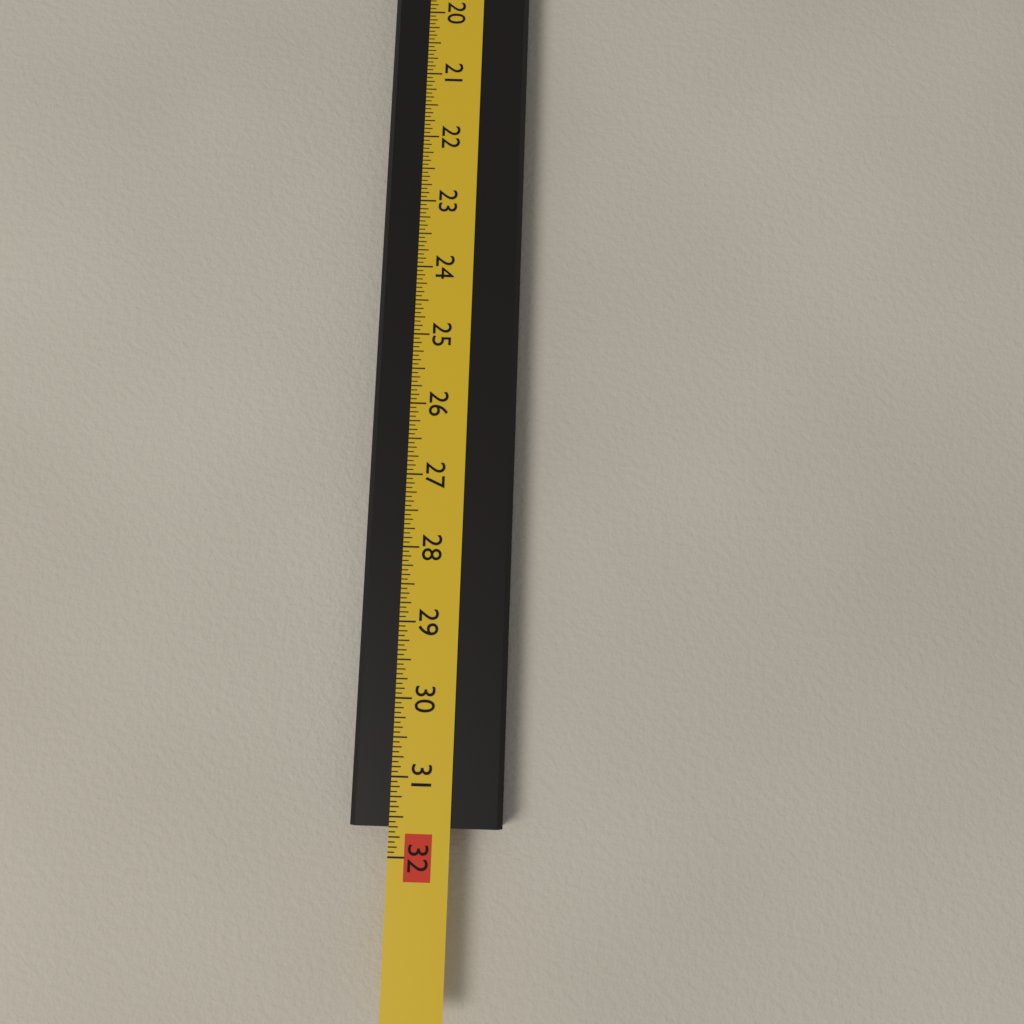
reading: 31.6250 in
